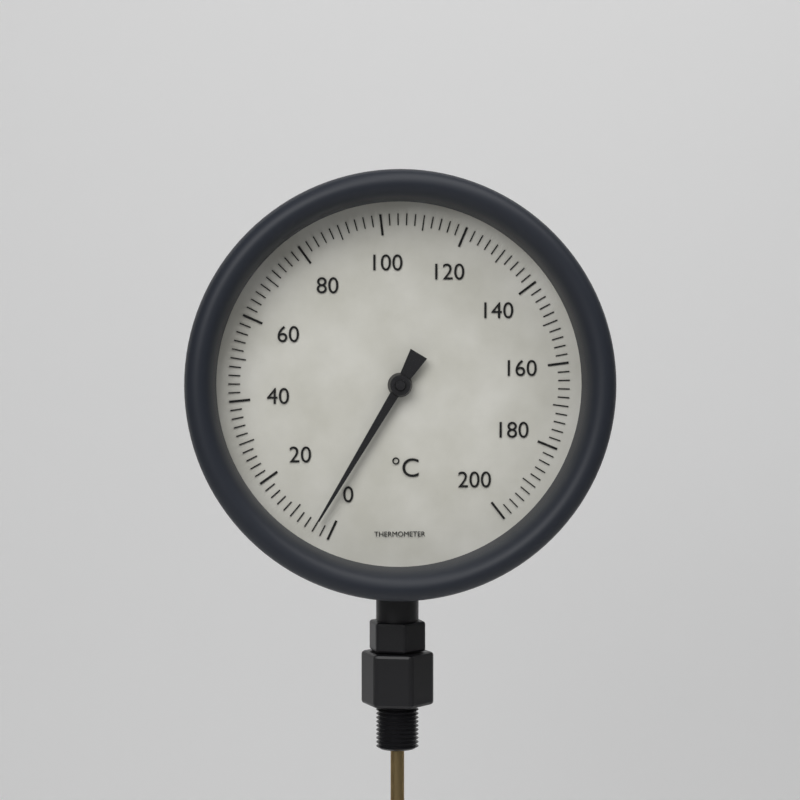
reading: 4 °C
